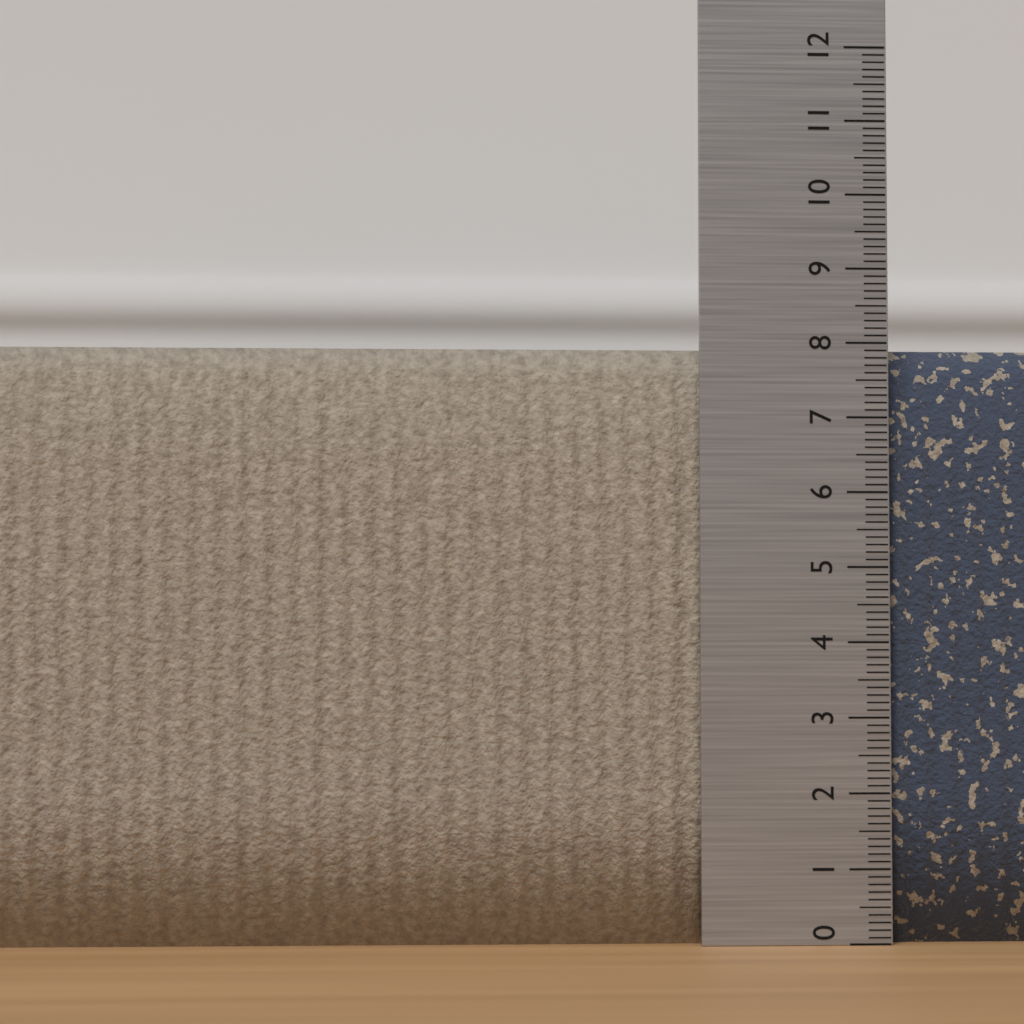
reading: 8.0 (no unit)
